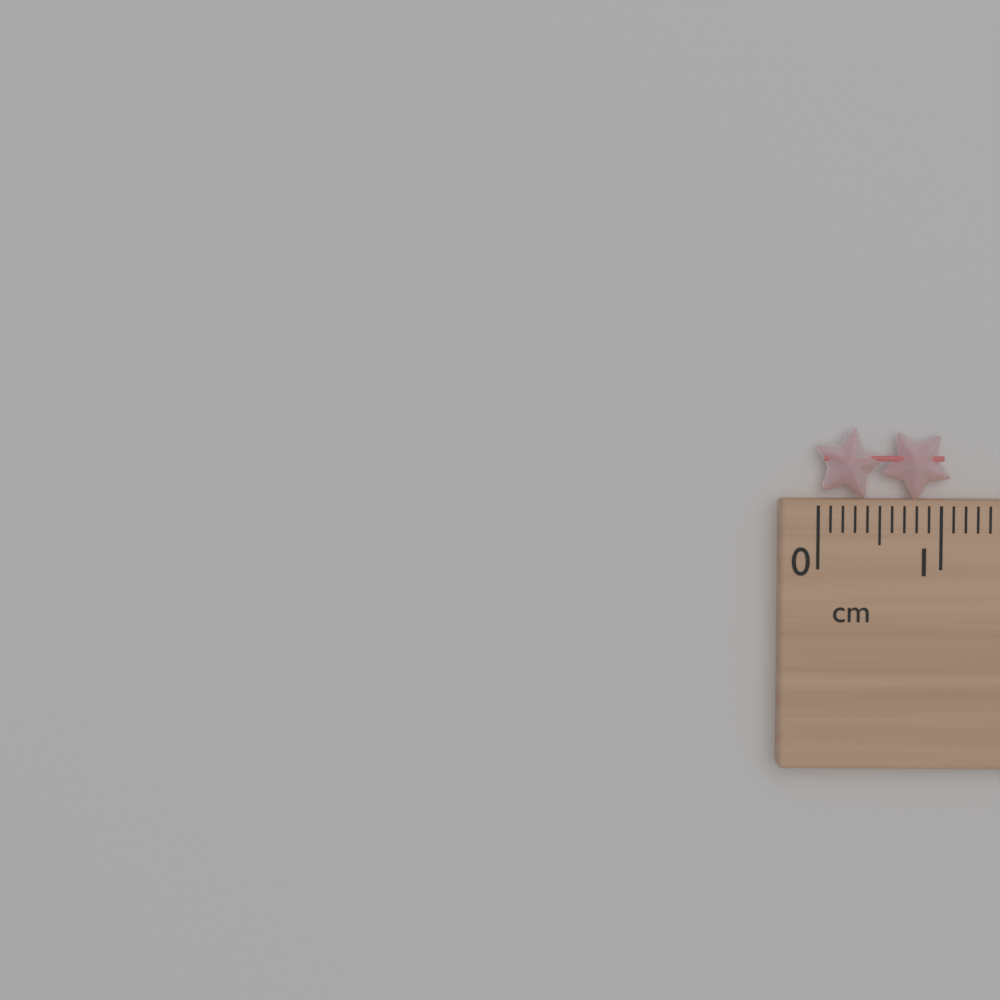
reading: 1.1 cm
